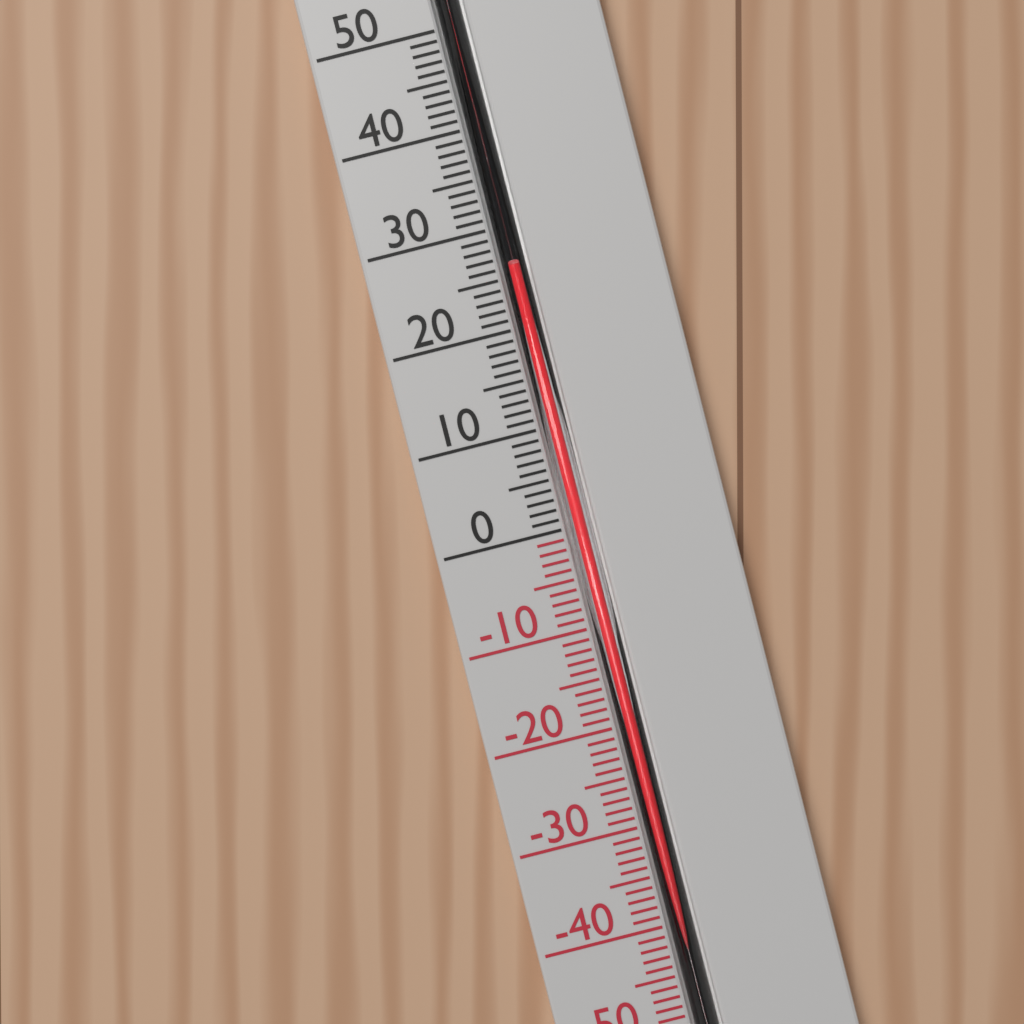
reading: 26 °C
